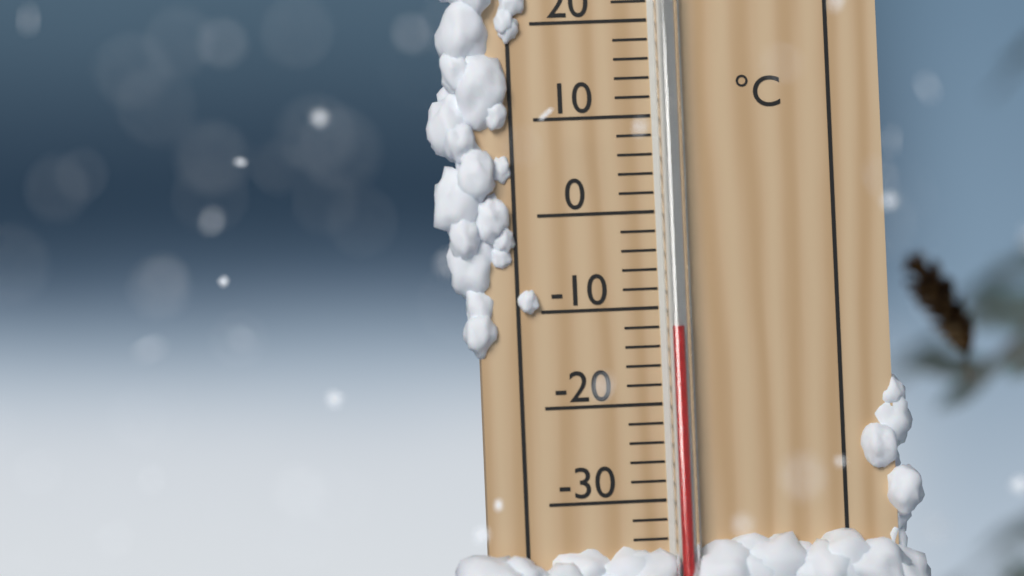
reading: -12 °C
